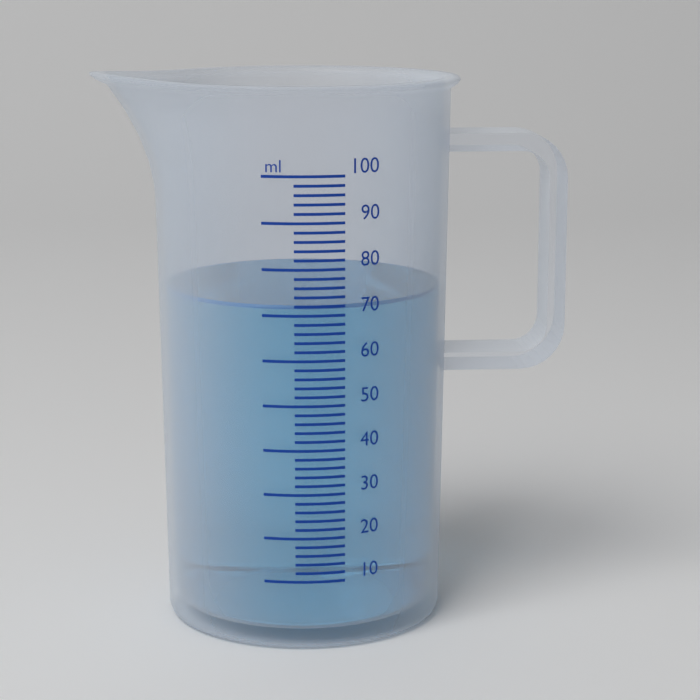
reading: 72 ml
